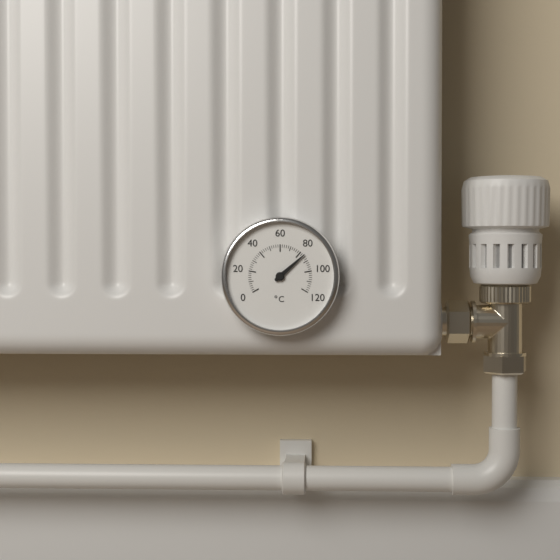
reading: 84 °C
